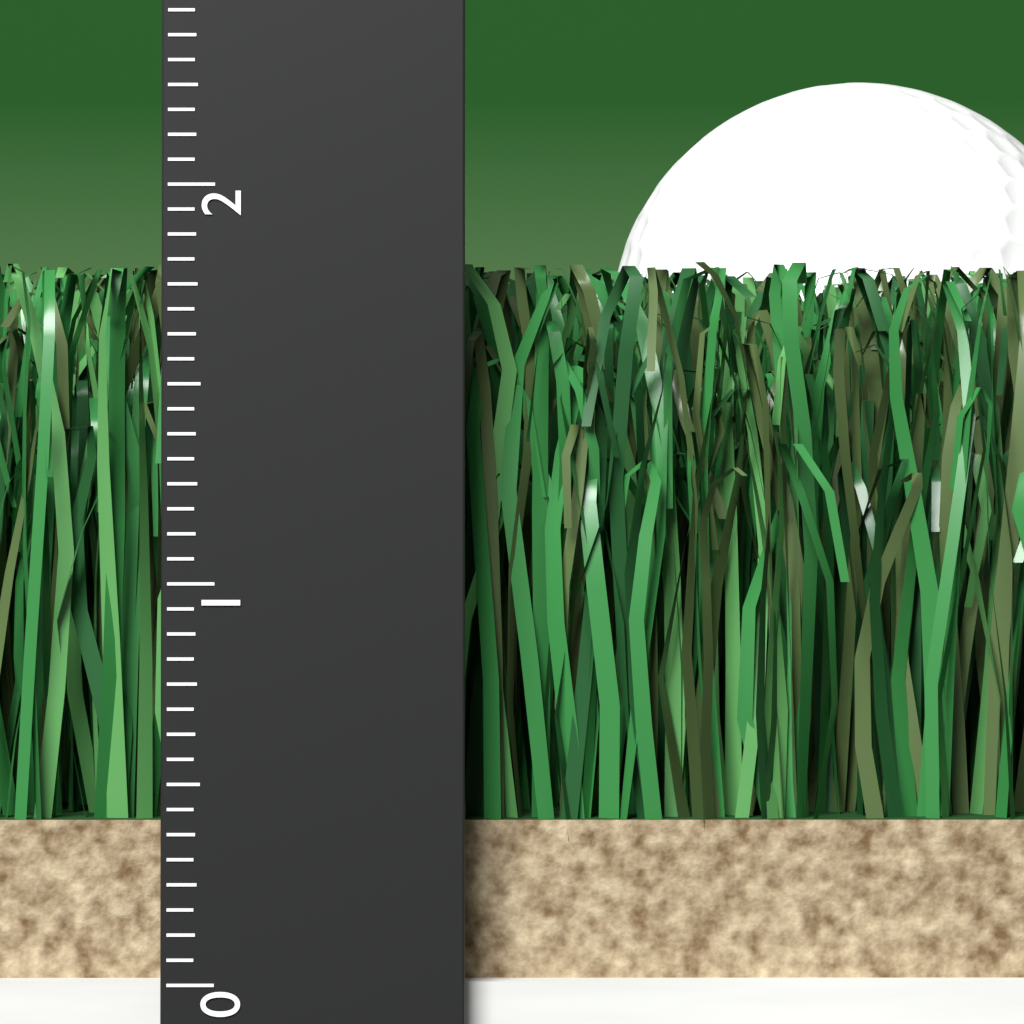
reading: 1.8125 (no unit)
